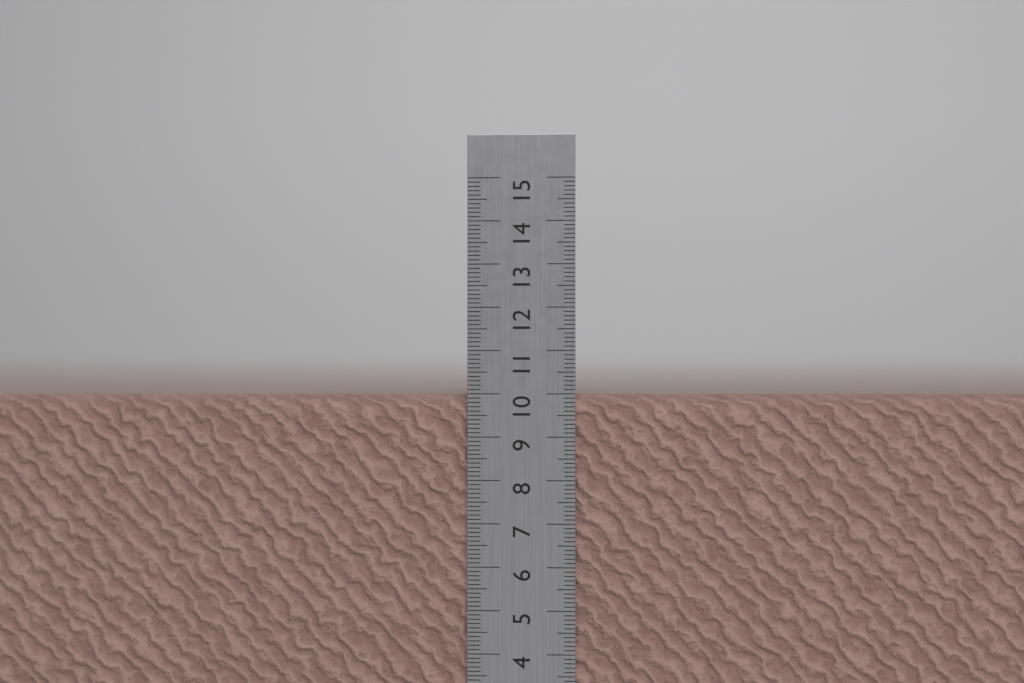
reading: 10.0 cm
